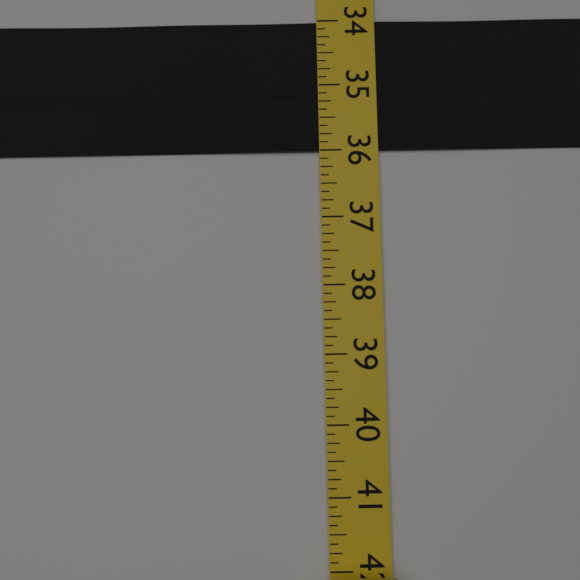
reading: 36.000 (no unit)
